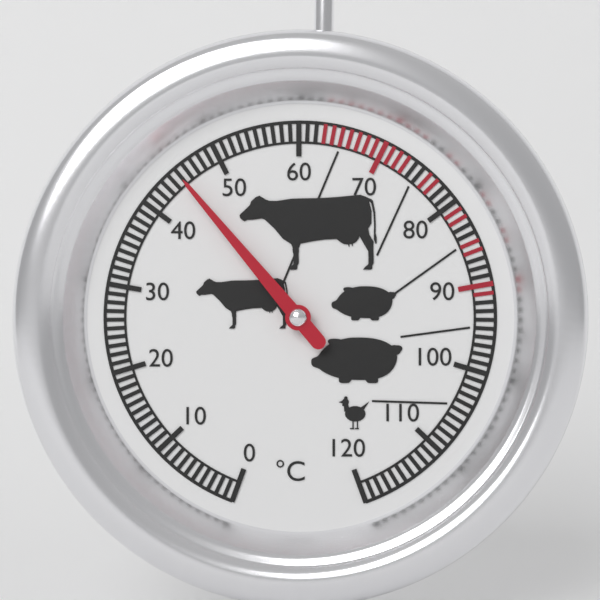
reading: 45 °C
